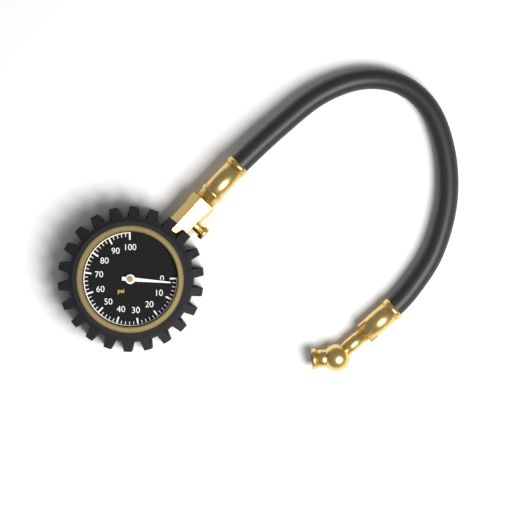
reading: 2 psi
